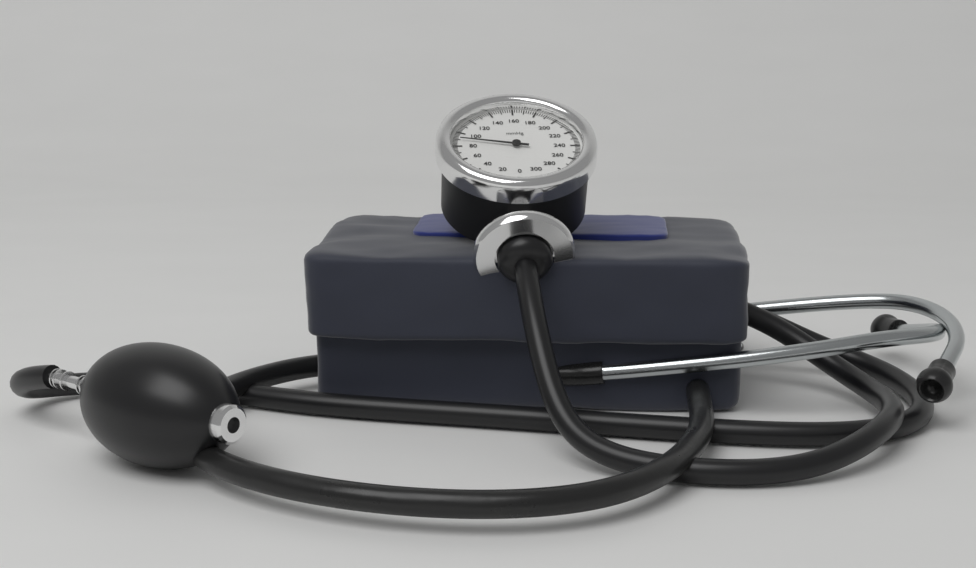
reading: 90 mmHg
